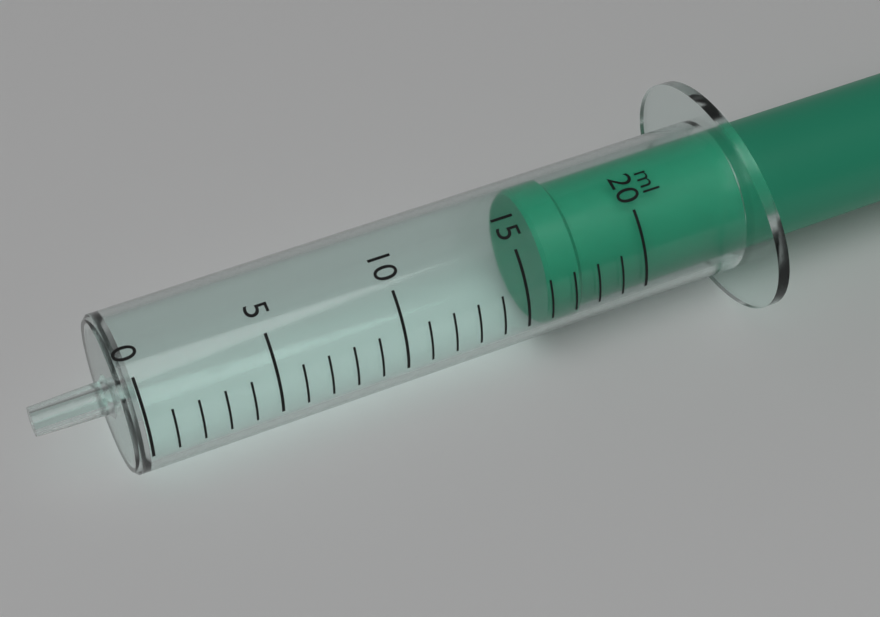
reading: 16 ml
